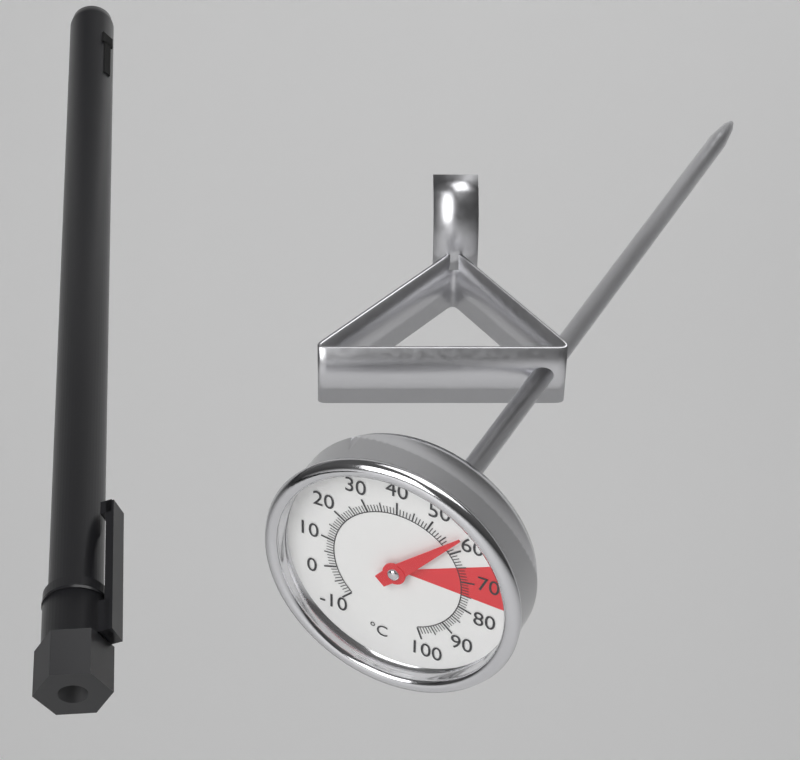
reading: 57 °C
